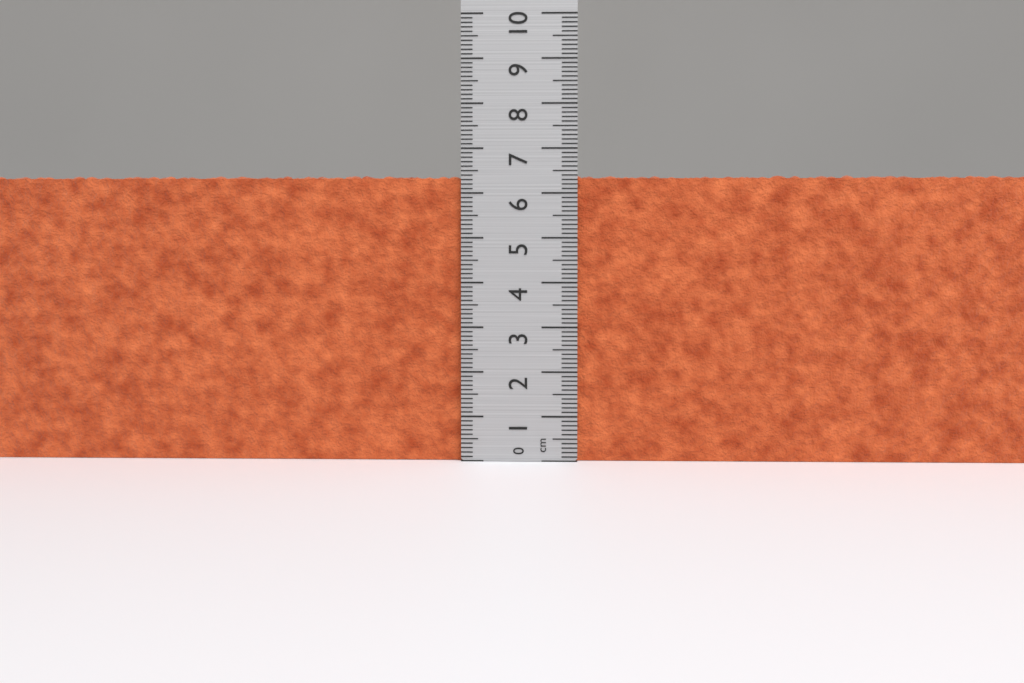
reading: 6.4 cm
